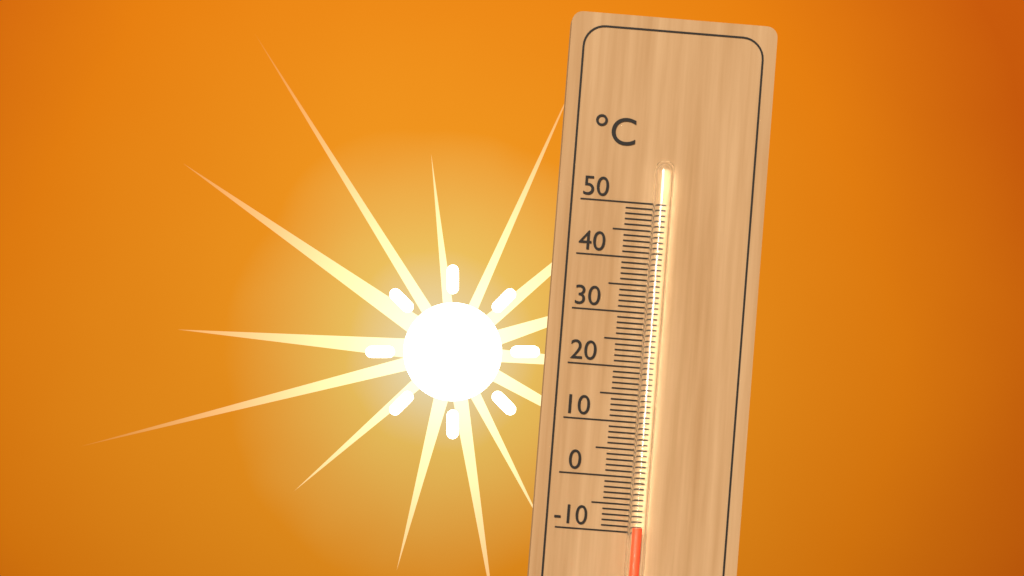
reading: -9 °C
